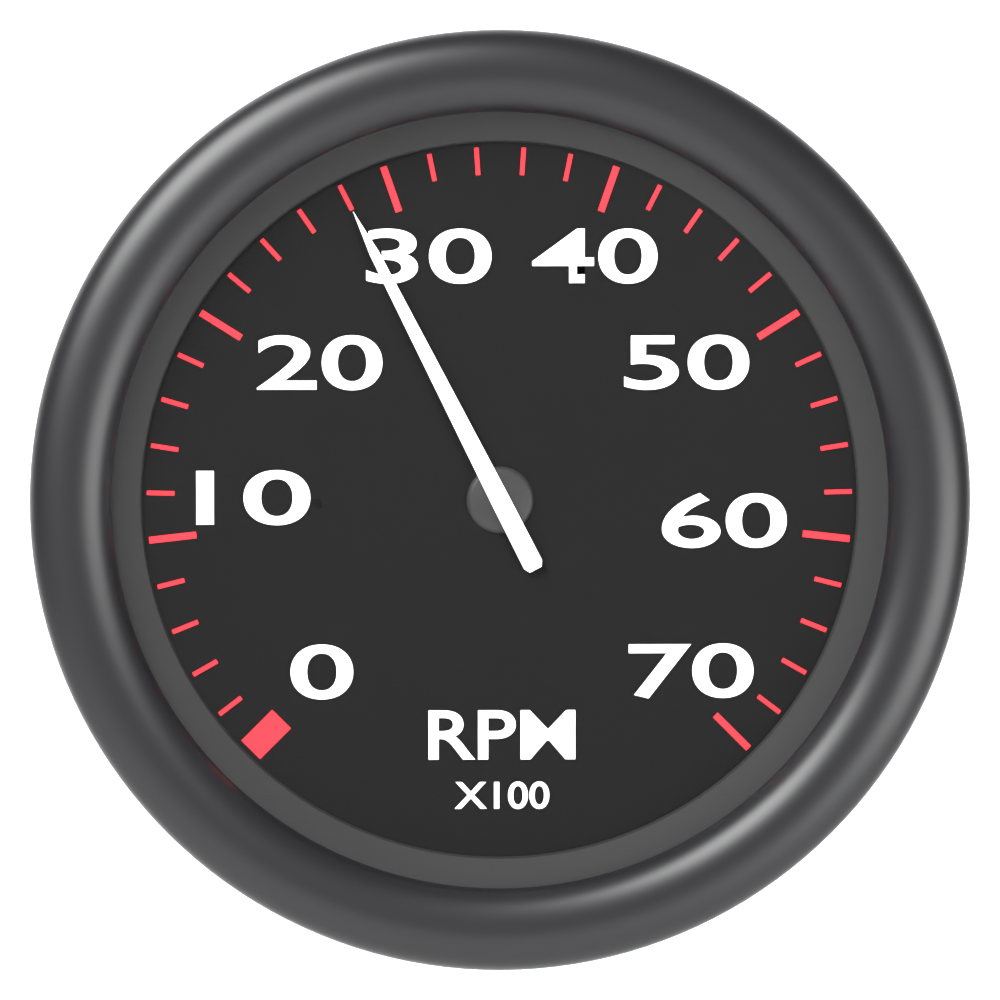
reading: 2800 RPM
